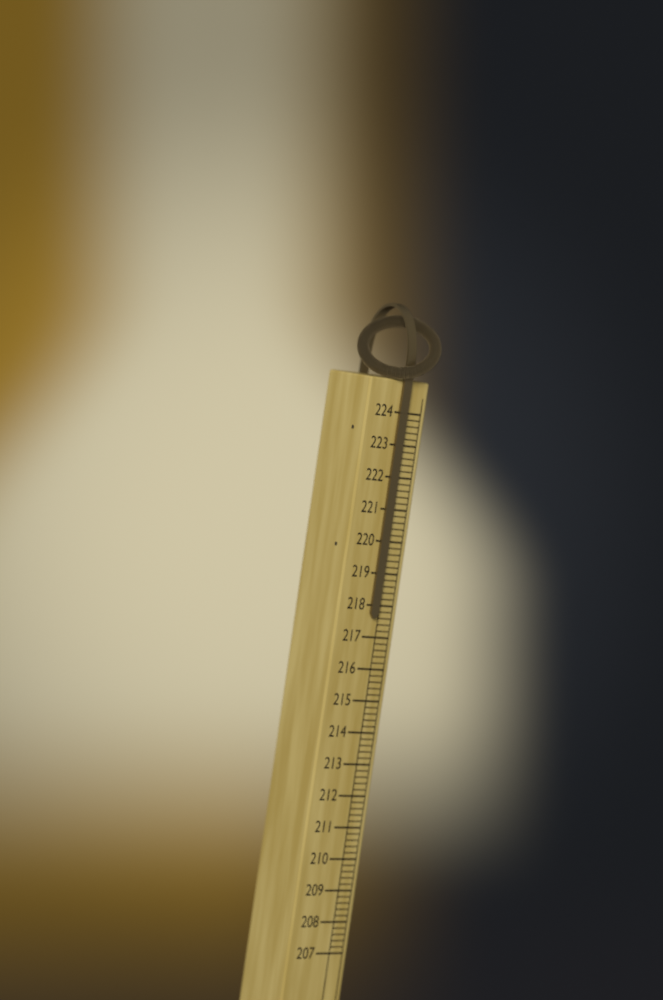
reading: 217.6 (no unit)
